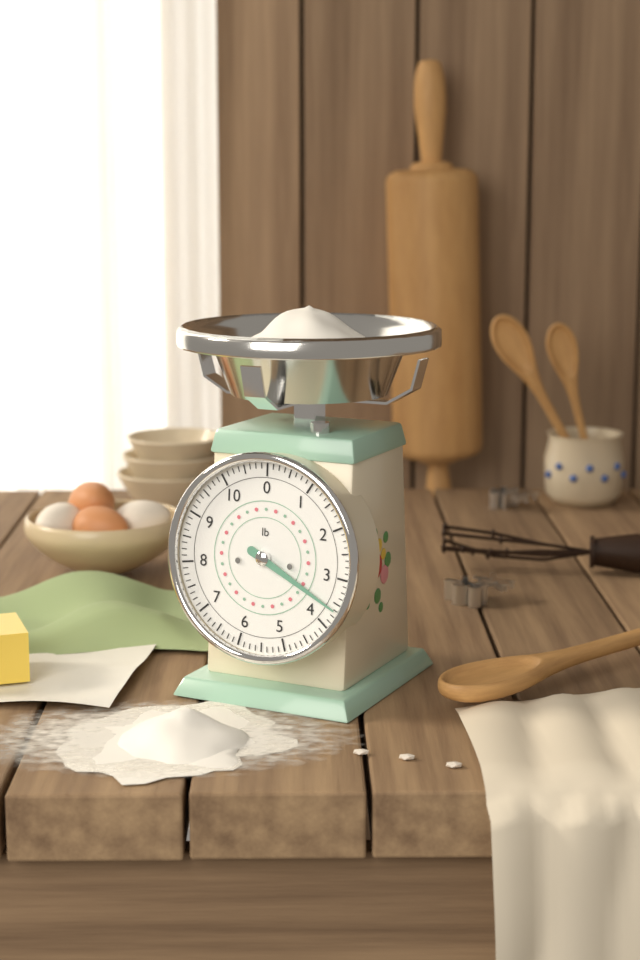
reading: 3.625 lb
